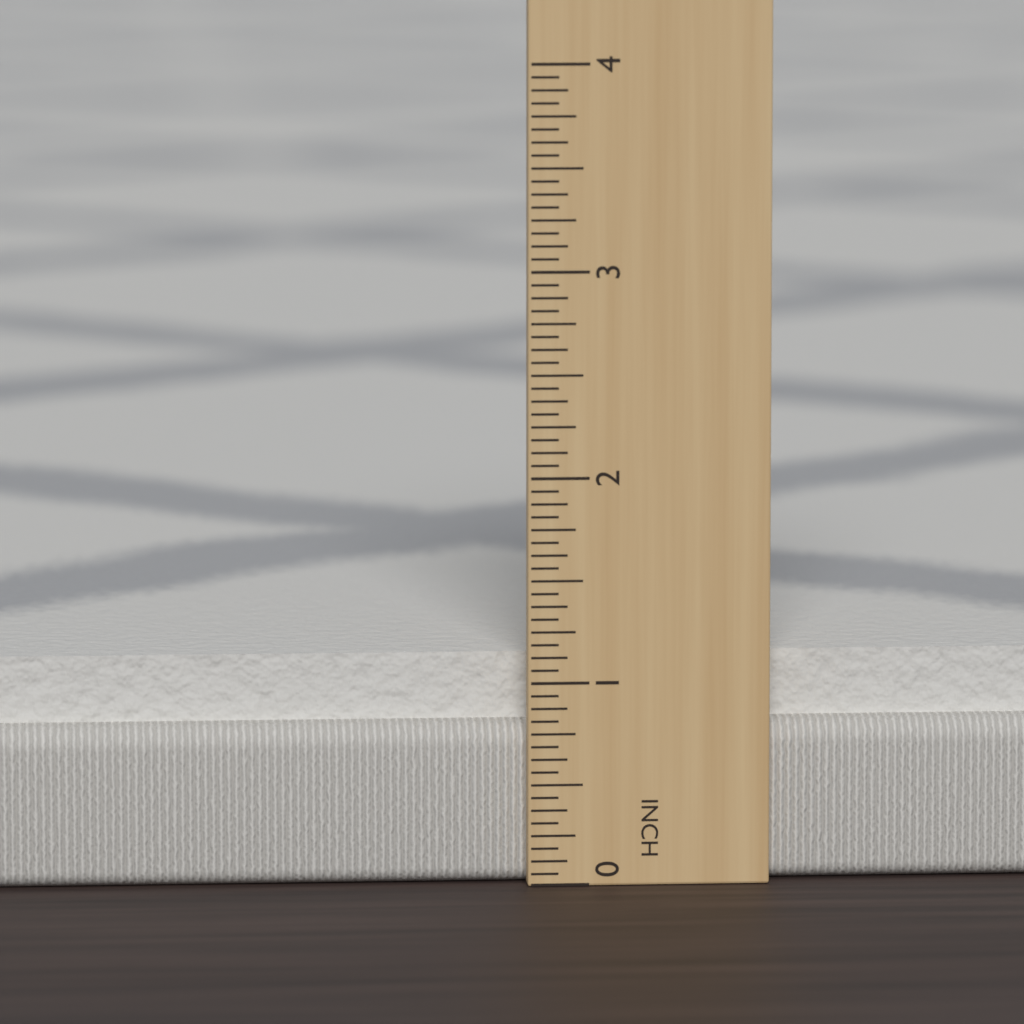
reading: 1.1250 in
